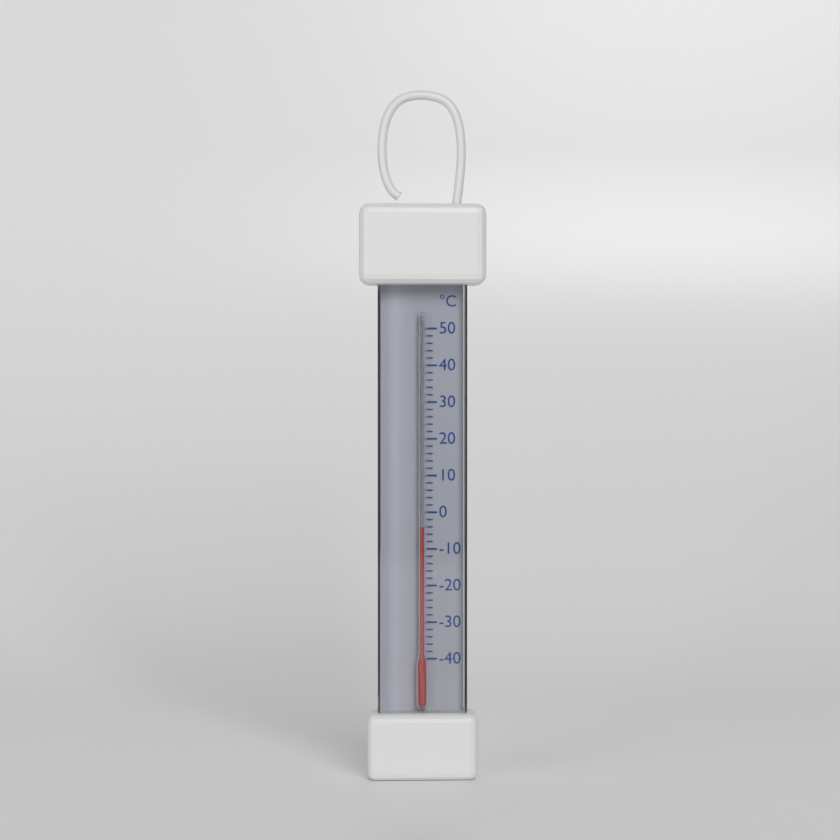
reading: -4 °C
